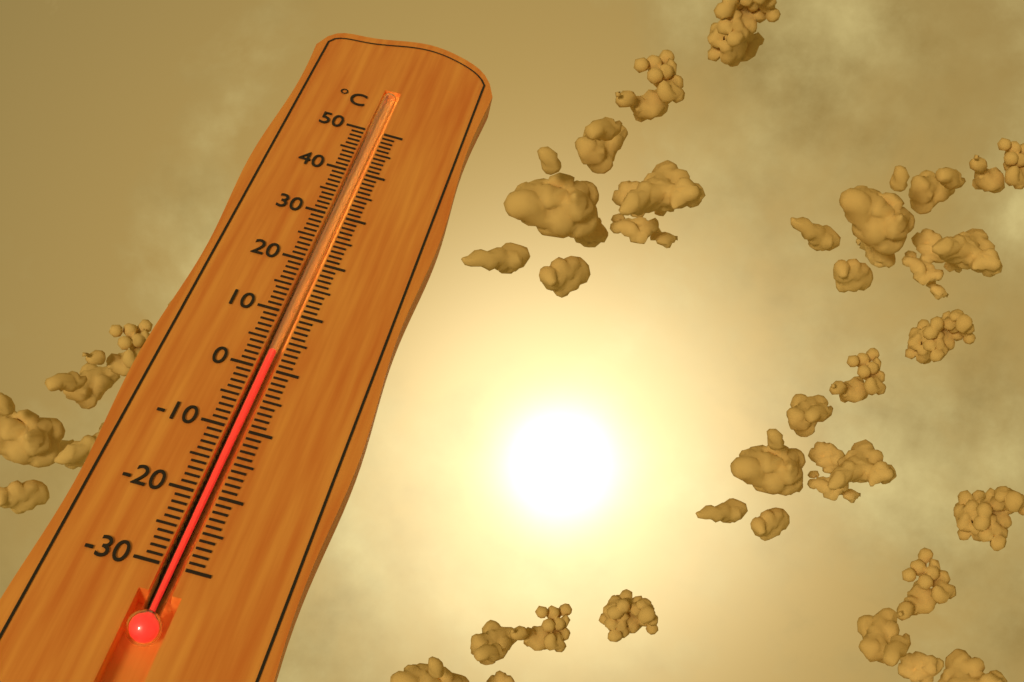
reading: 3 °C
